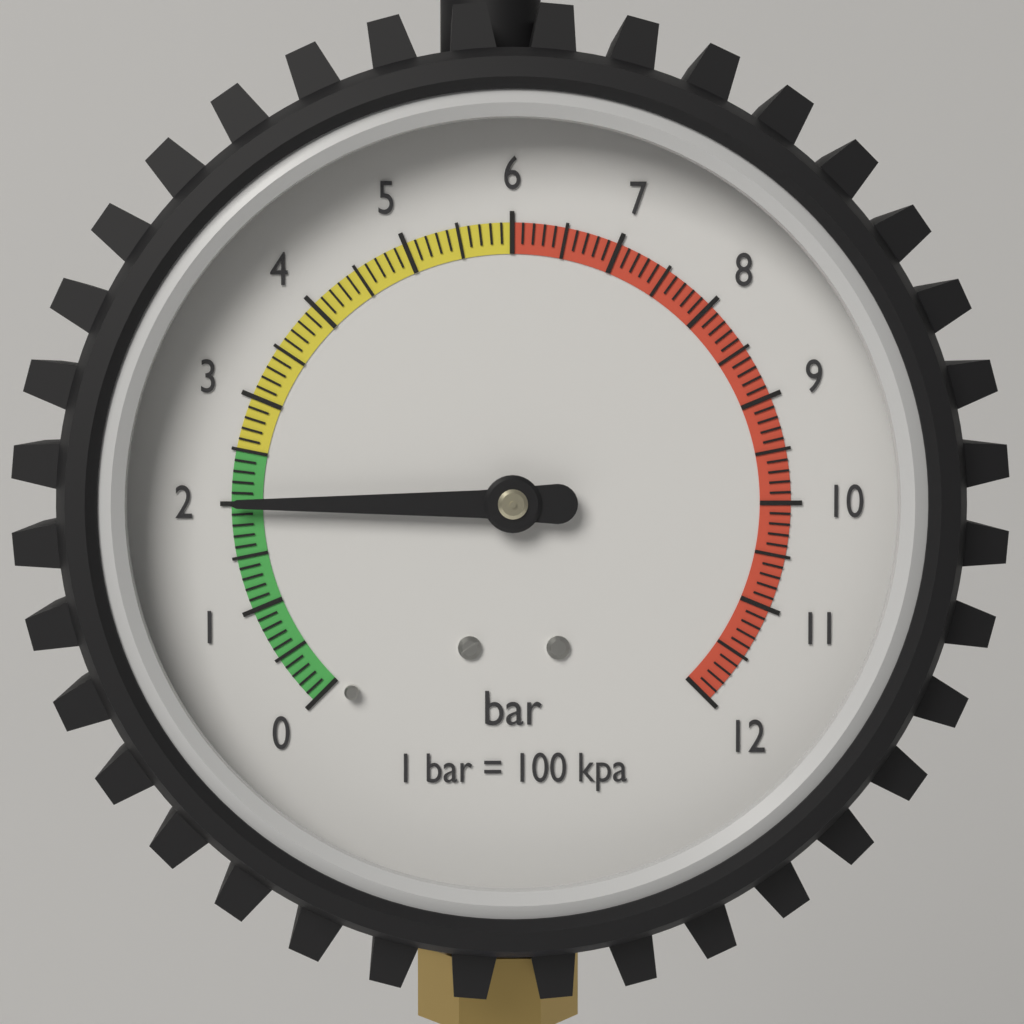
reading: 2.0 bar
